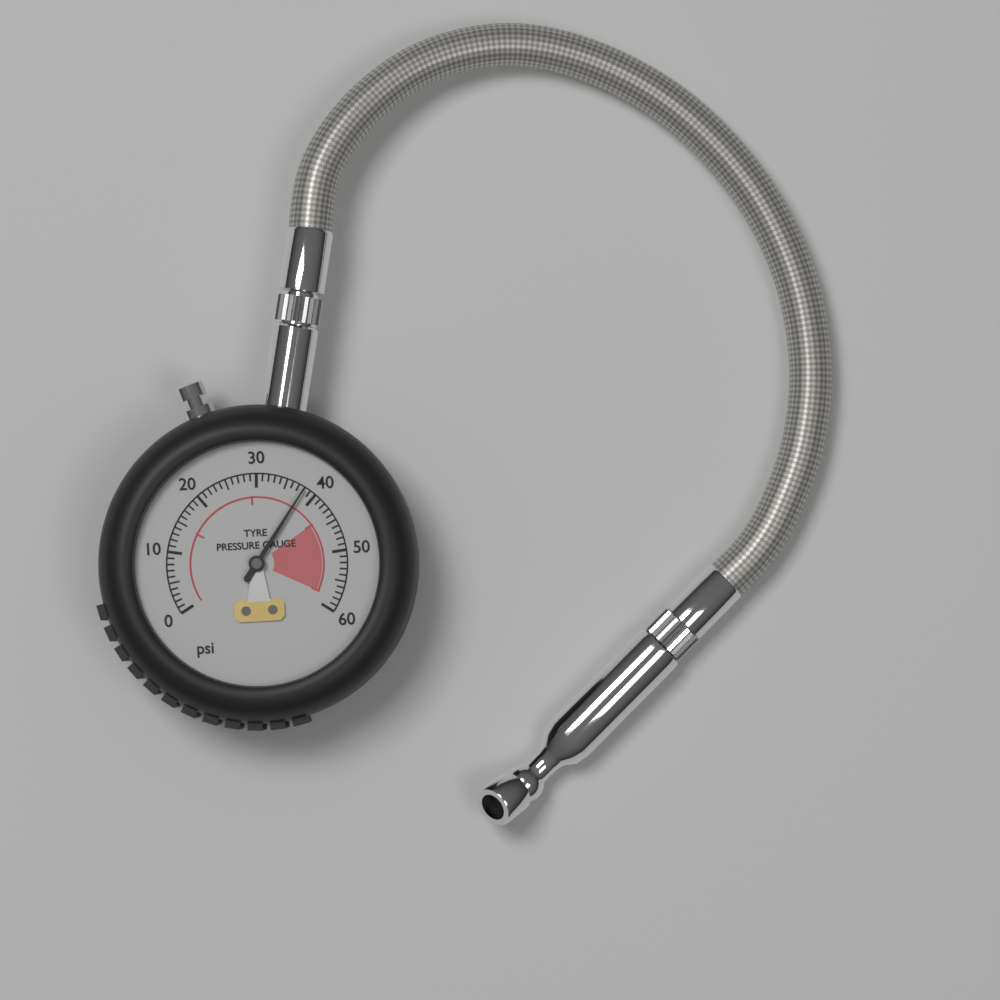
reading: 38 psi
